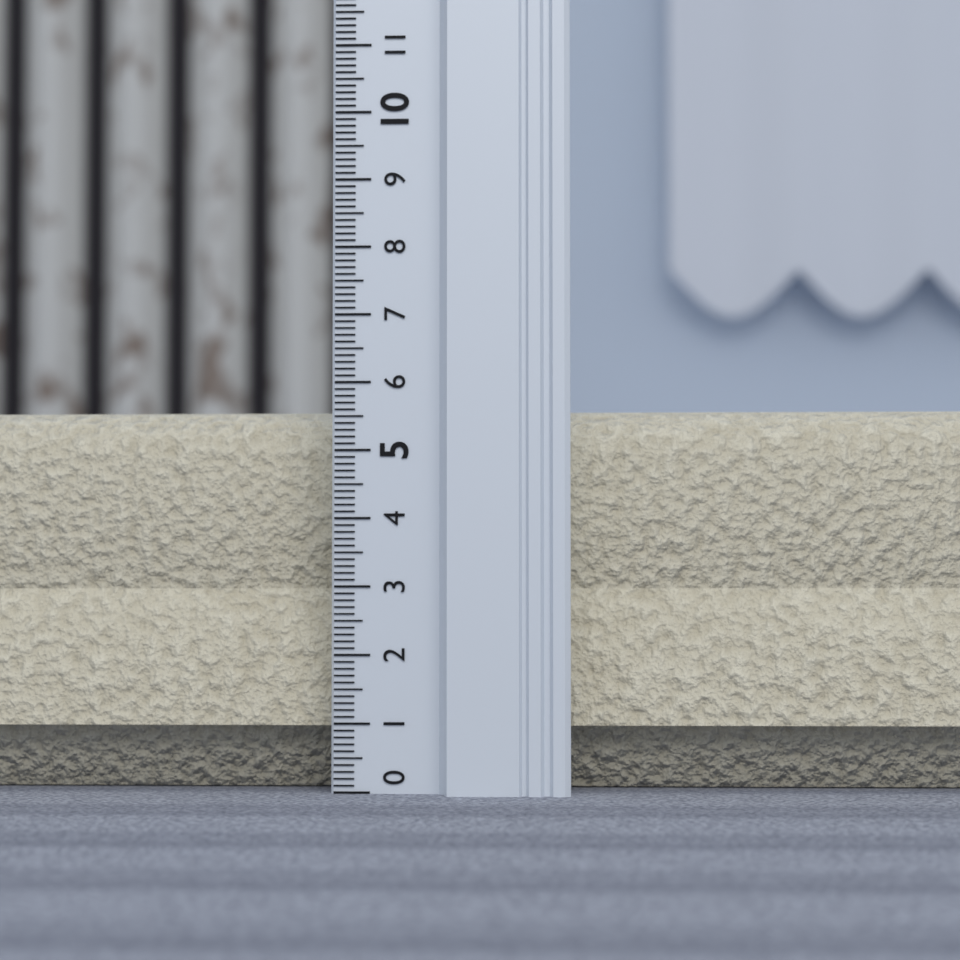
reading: 5.7 (no unit)
